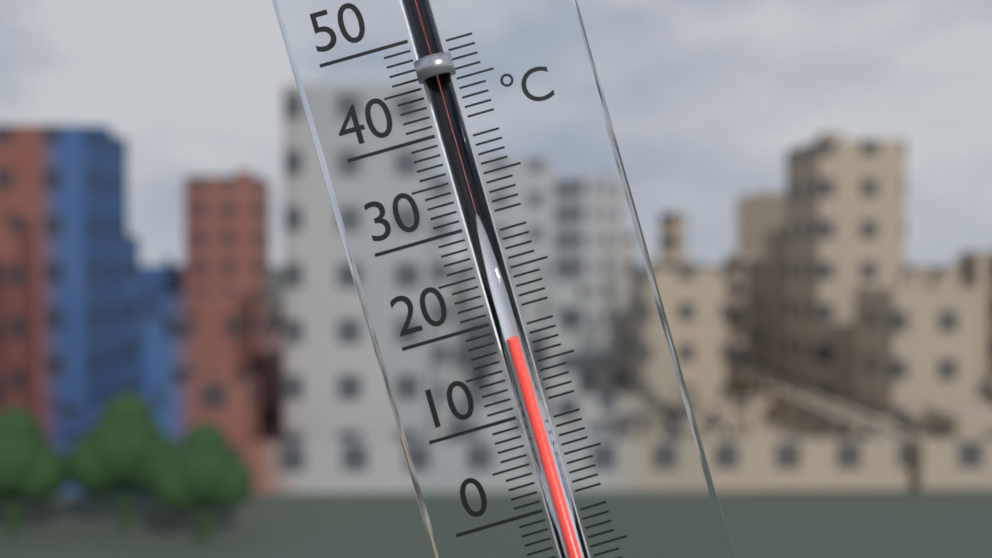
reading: 18 °C
